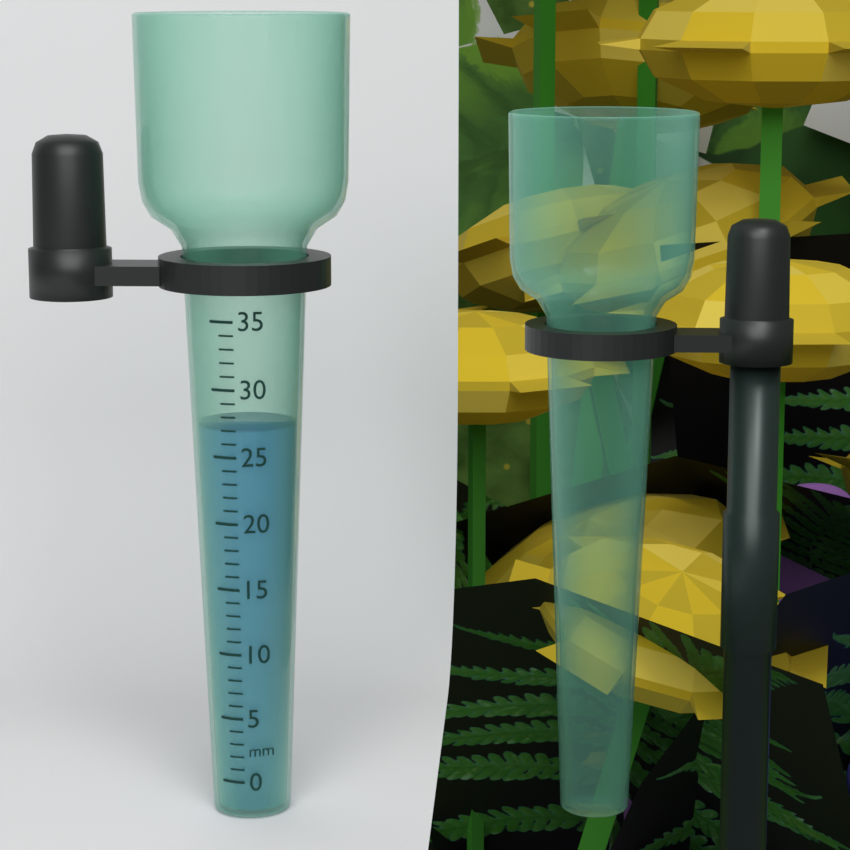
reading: 27 mm
